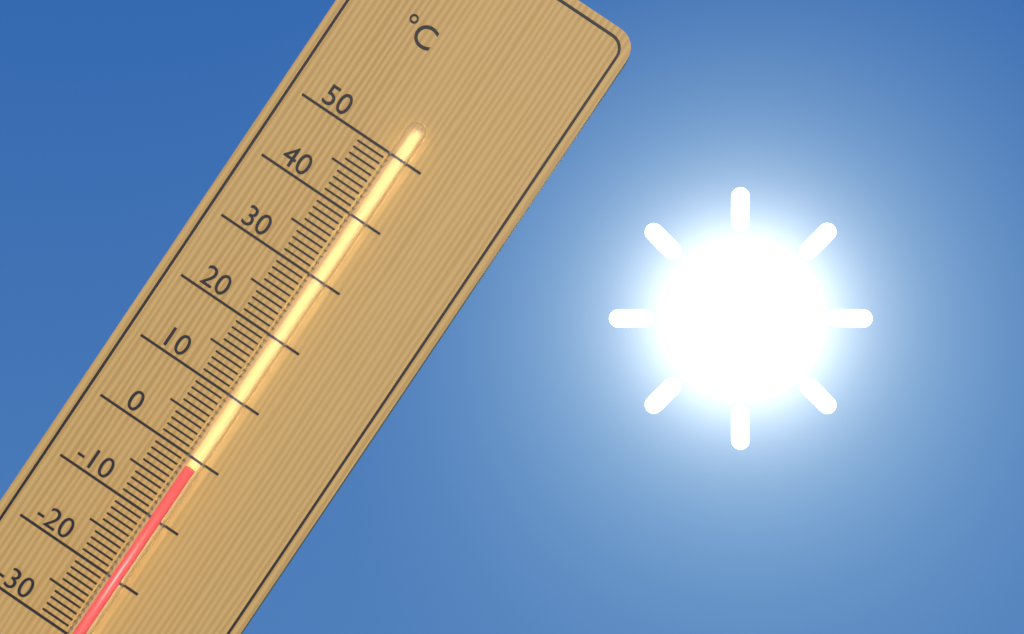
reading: -1 °C
